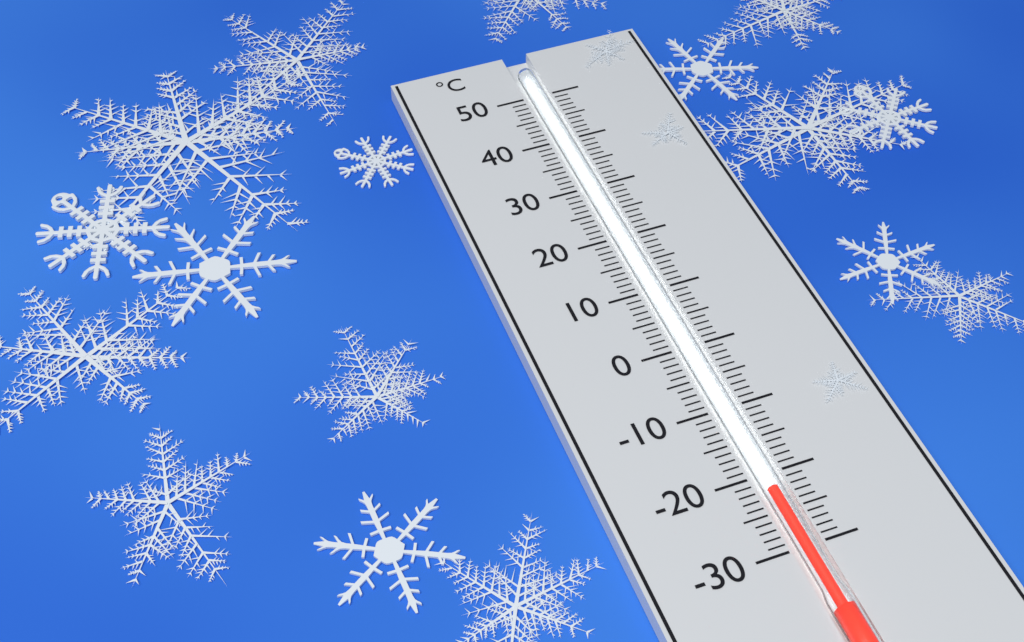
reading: -22 °C
